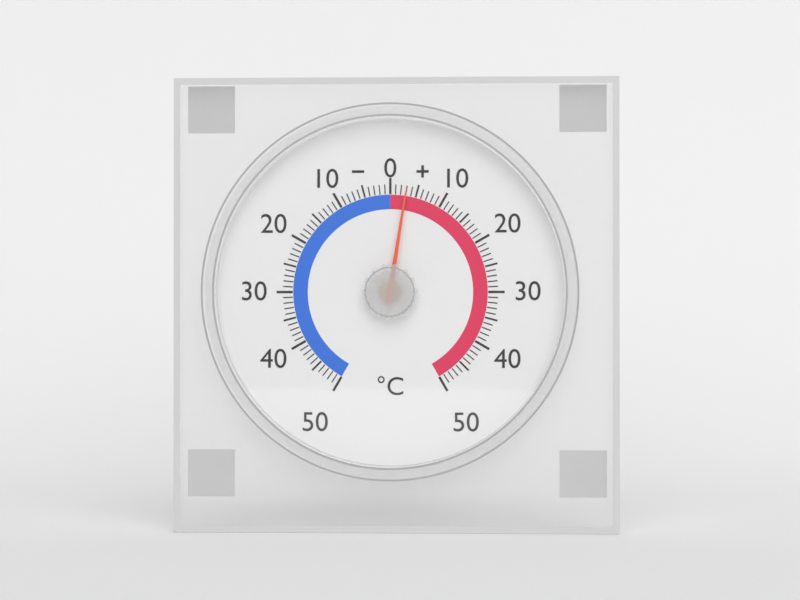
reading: 3 °C
